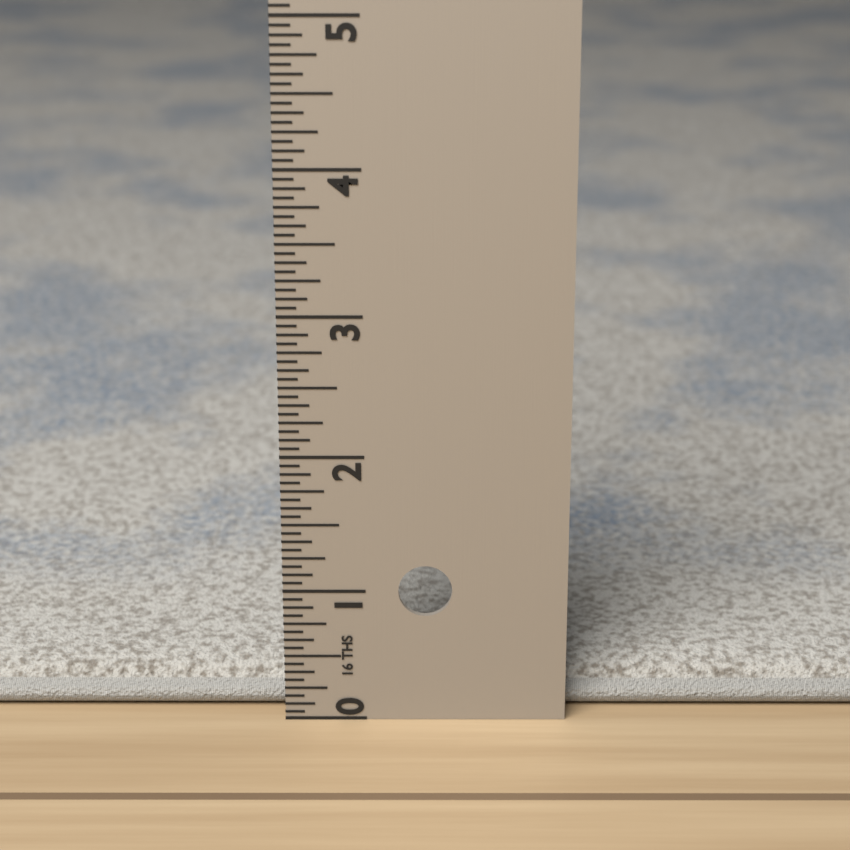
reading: 0.3125 in
